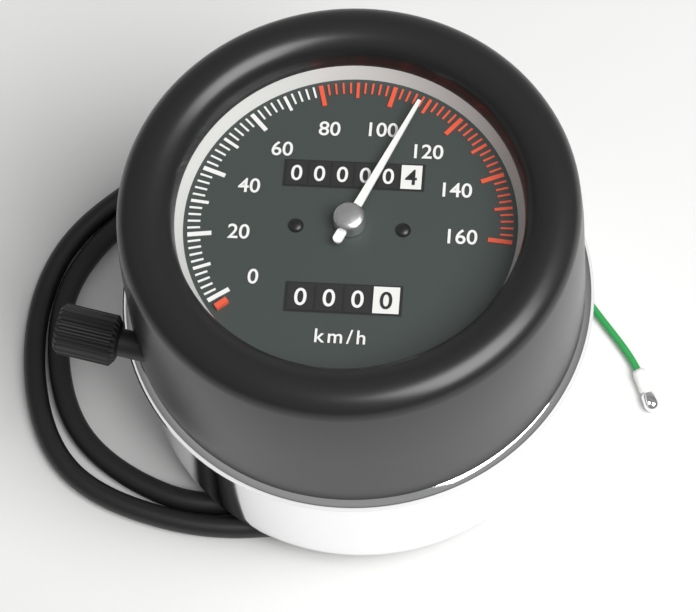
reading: 108 km/h
